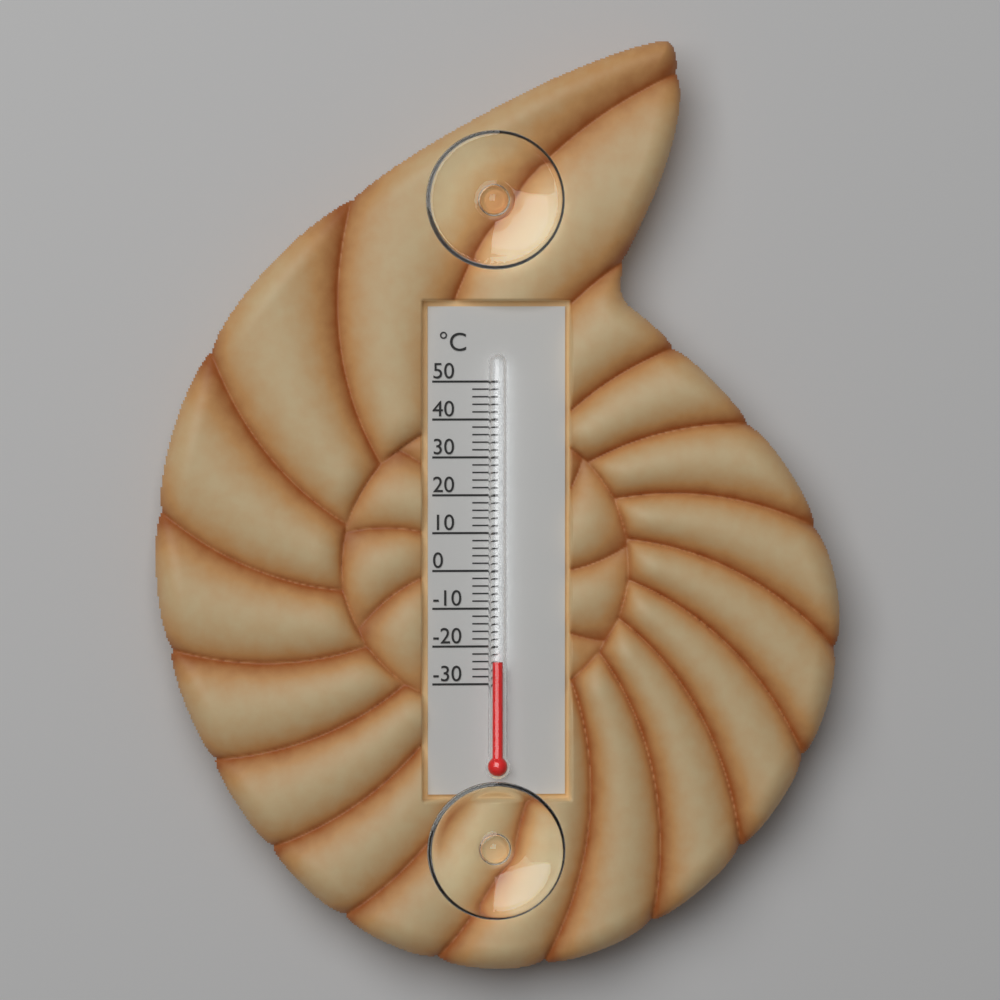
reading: -24 °C
